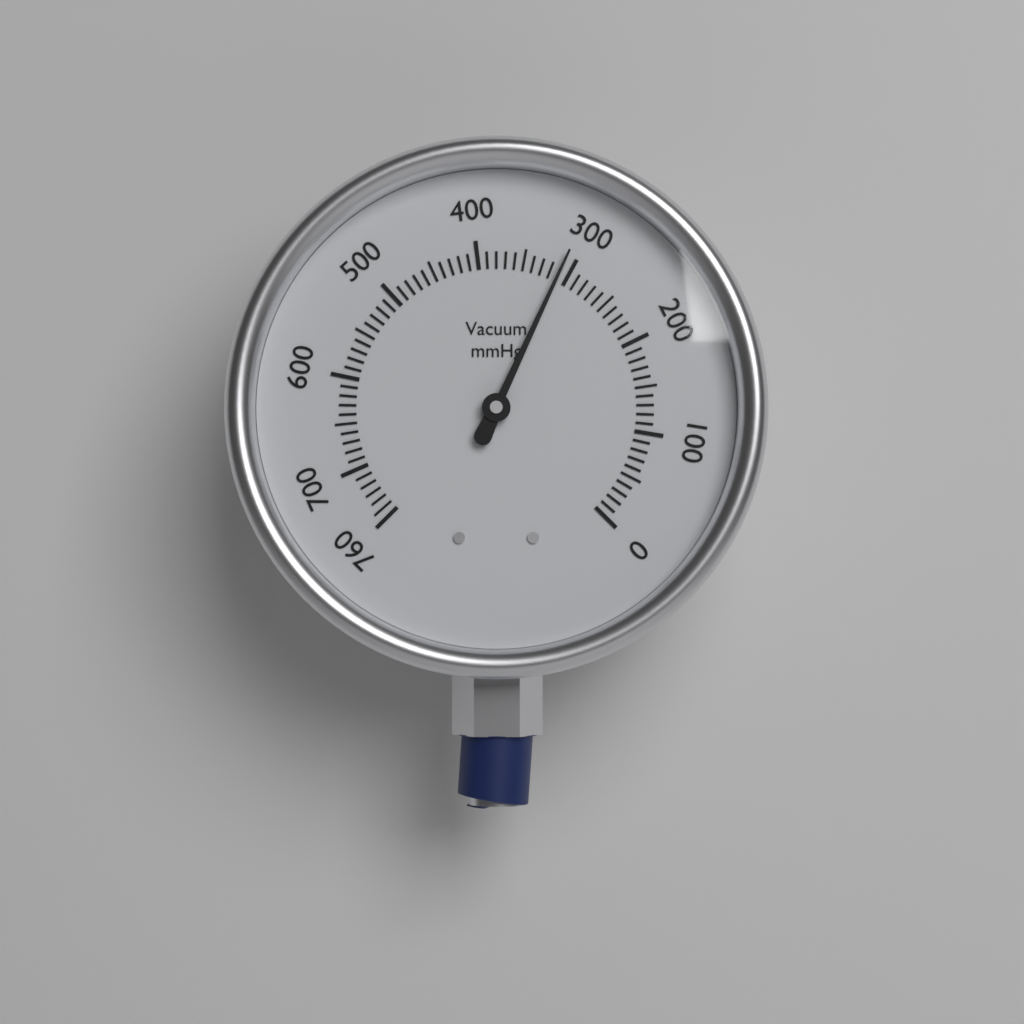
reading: 310 mmHg
